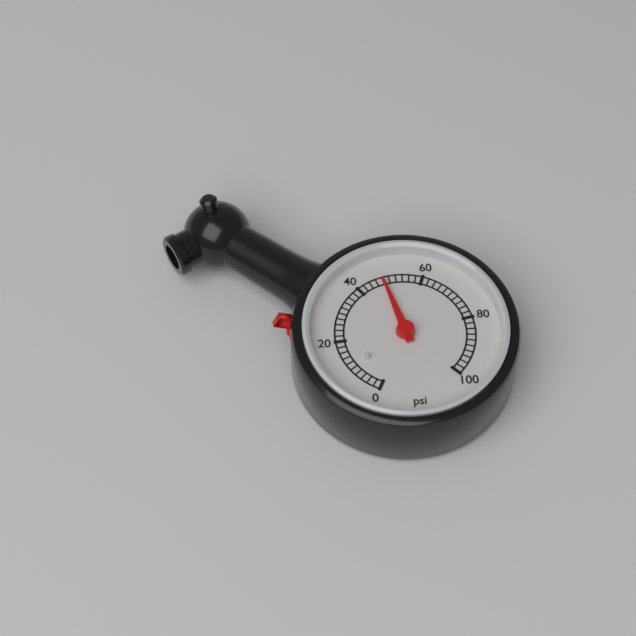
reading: 48 psi
